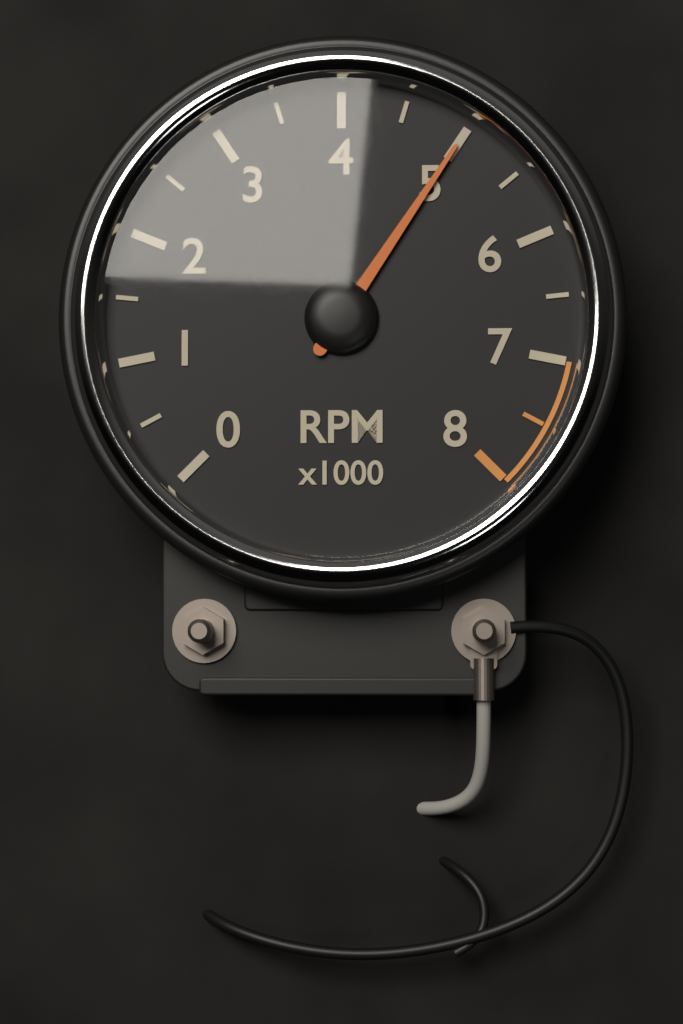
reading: 5000 RPM
